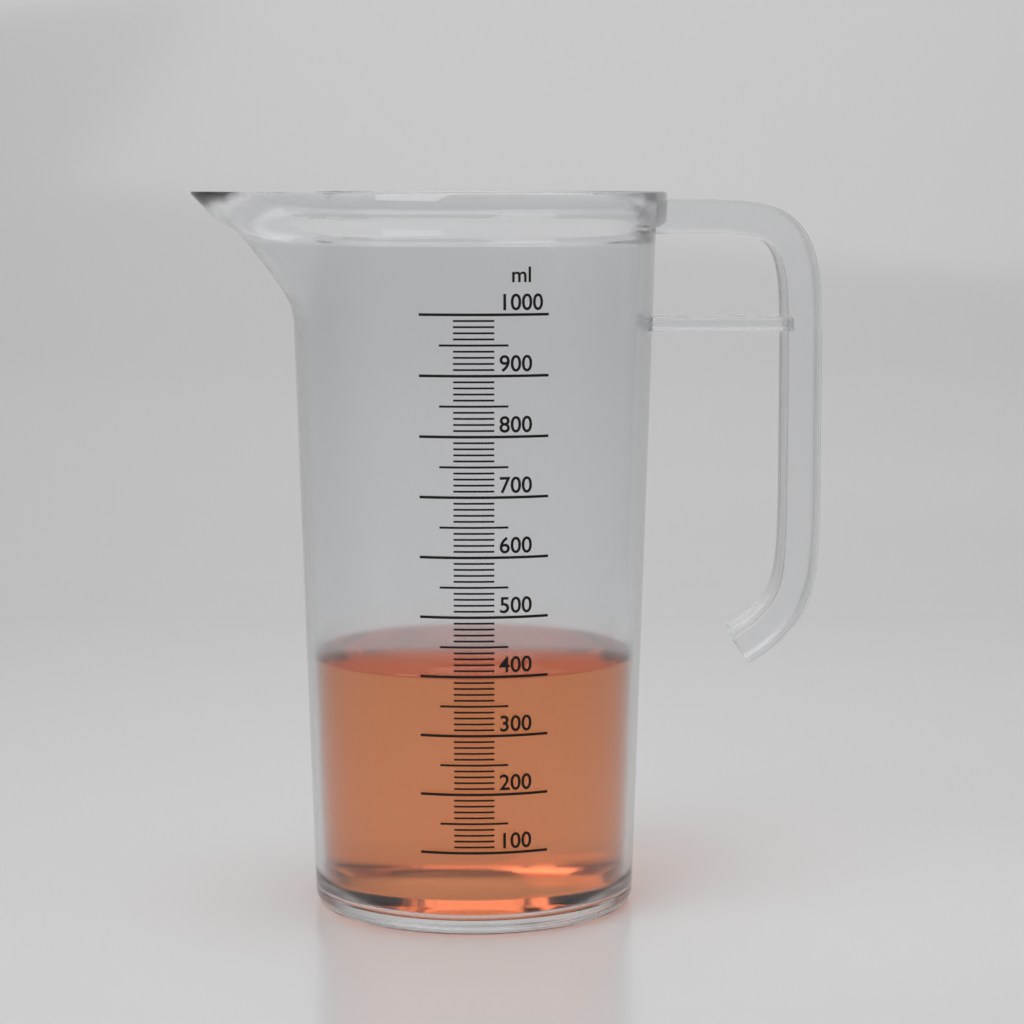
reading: 400 ml
